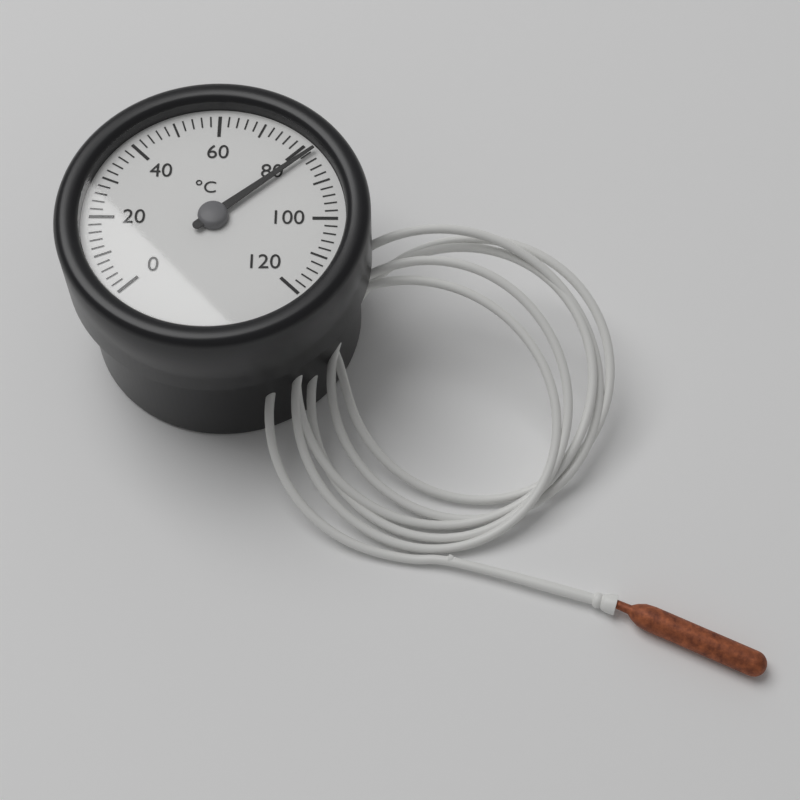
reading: 82 °C
